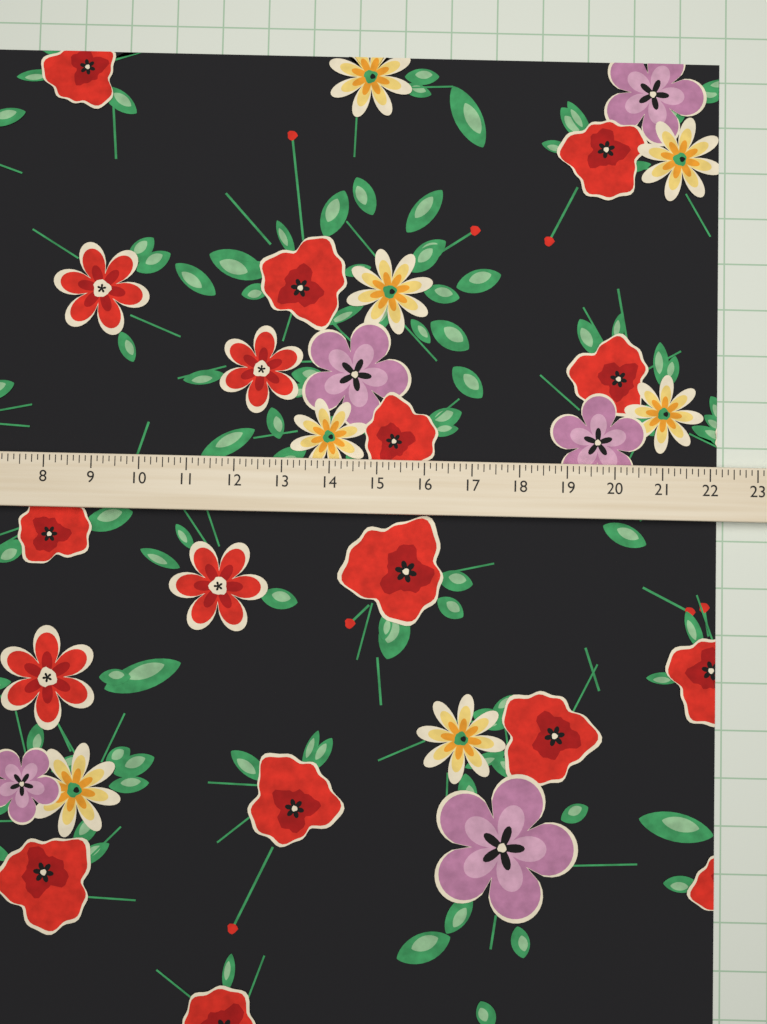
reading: 22.250 (no unit)
